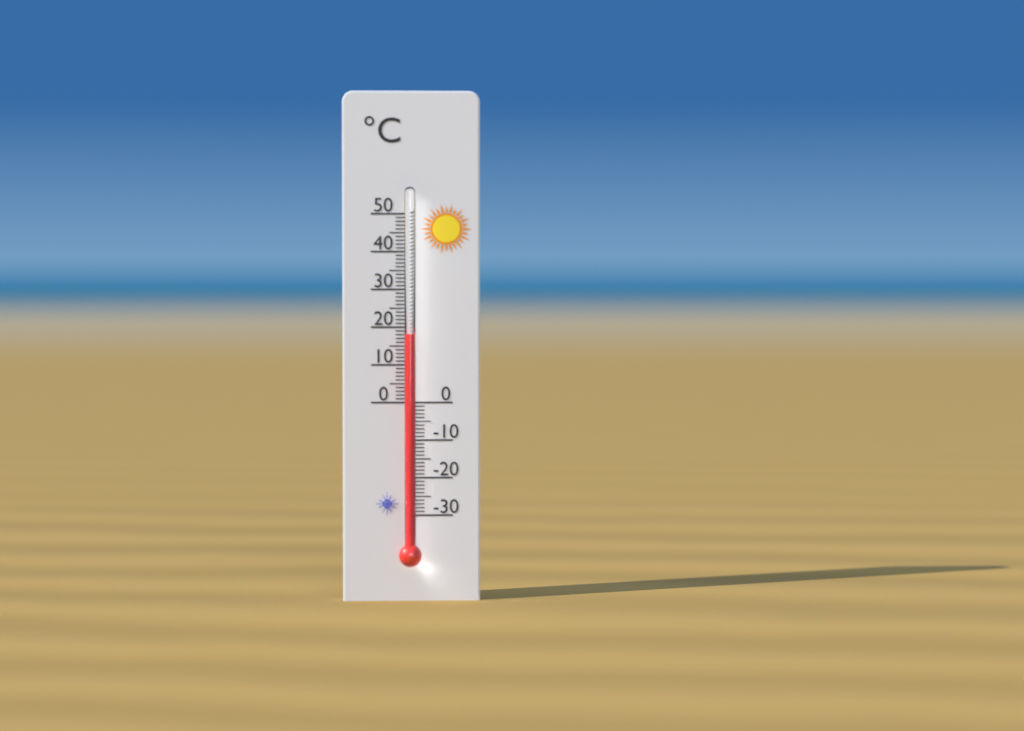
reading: 18 °C
